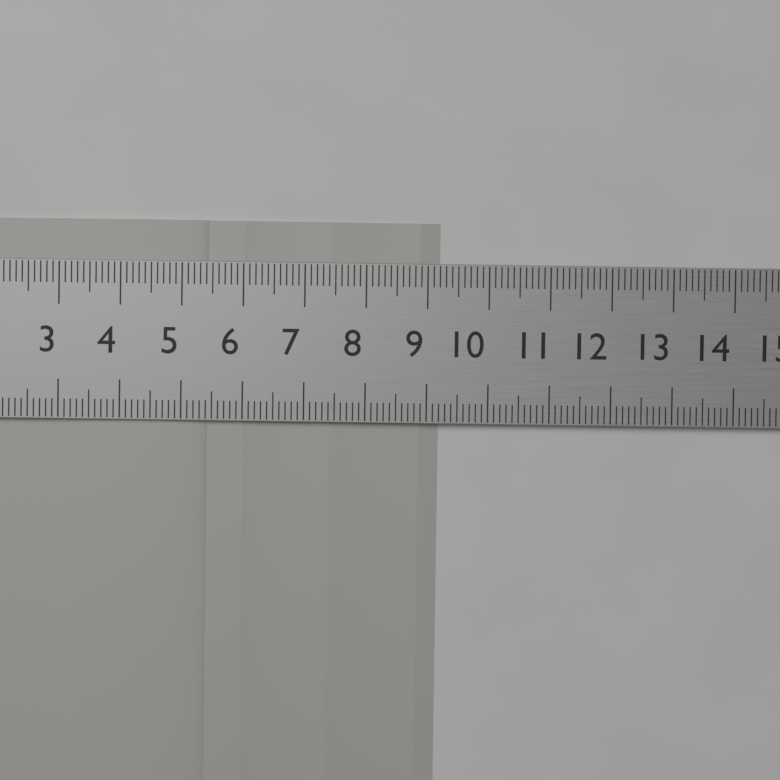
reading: 9.2 cm
